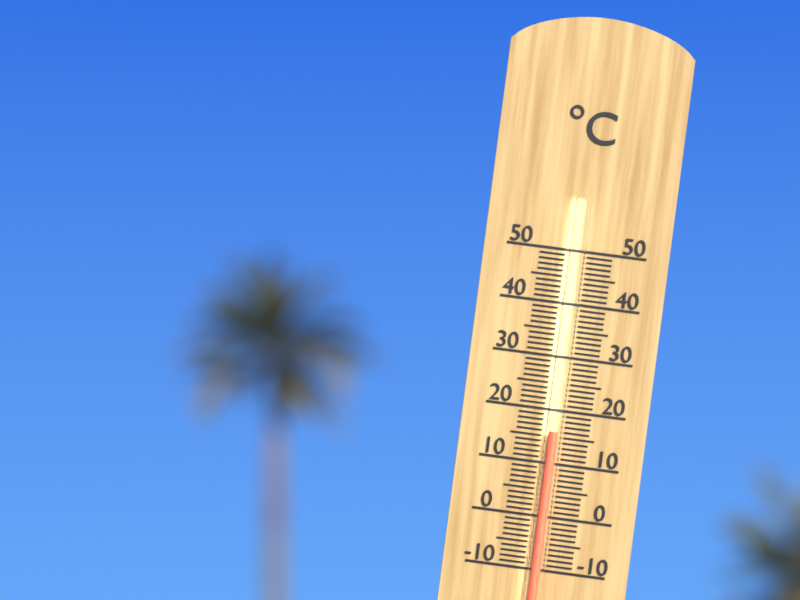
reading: 16 °C
